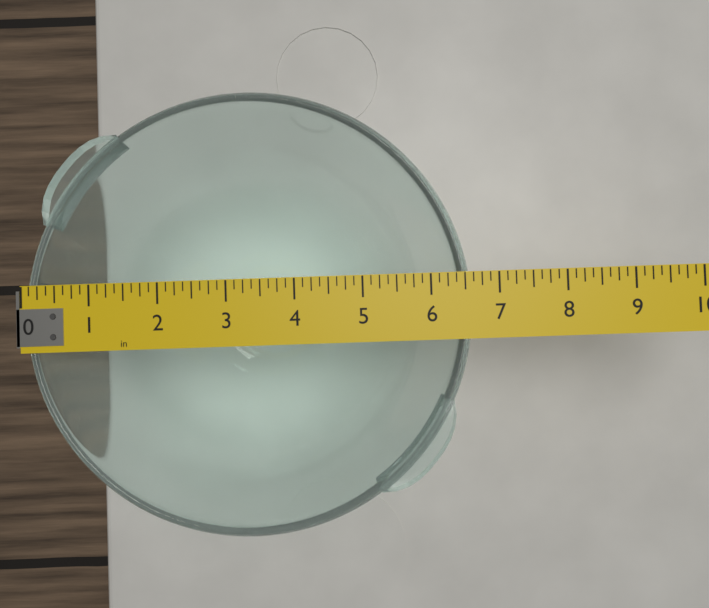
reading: 6.625 in
